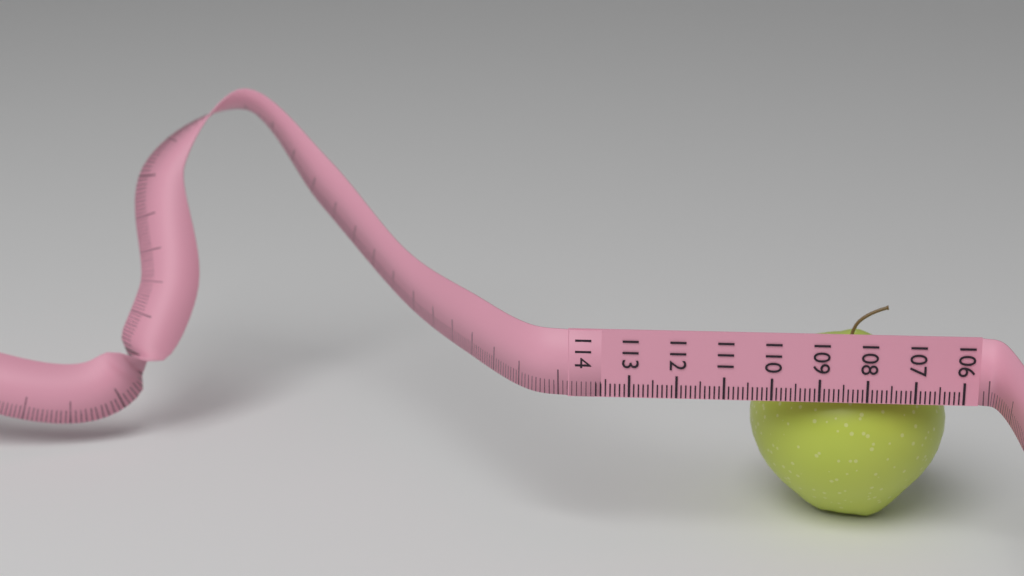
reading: 110.3 (no unit)
